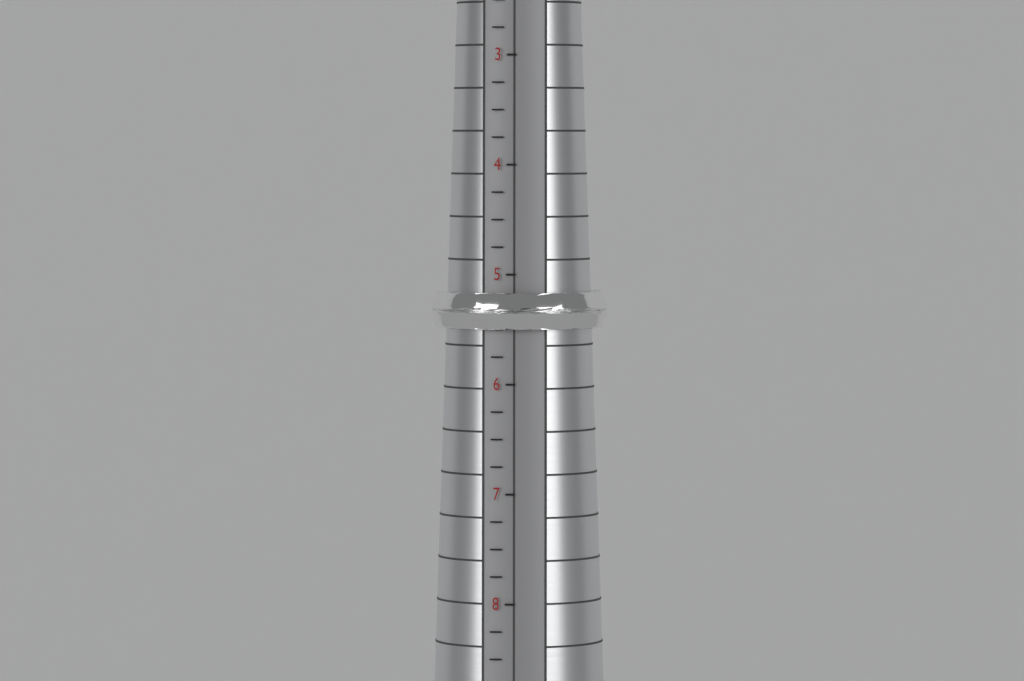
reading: 5.50 (no unit)
